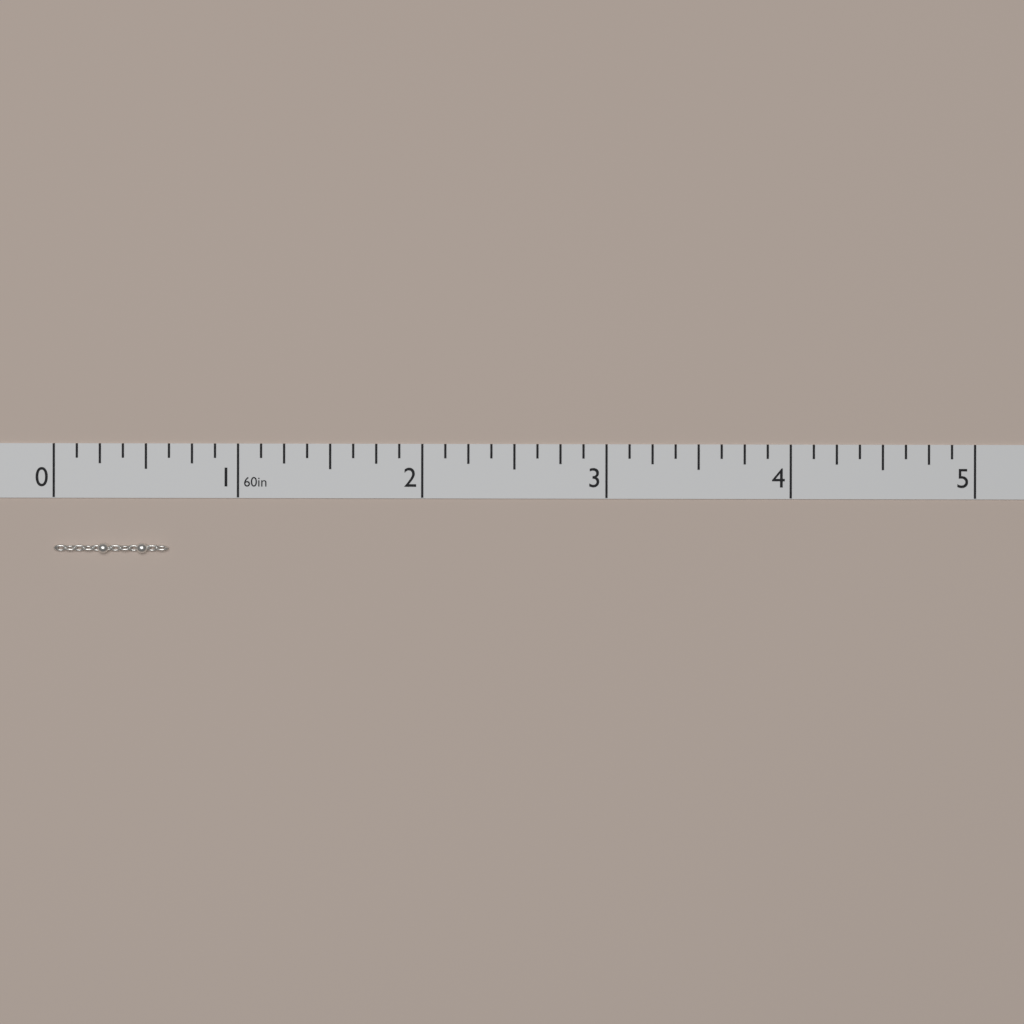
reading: 0.625 in
